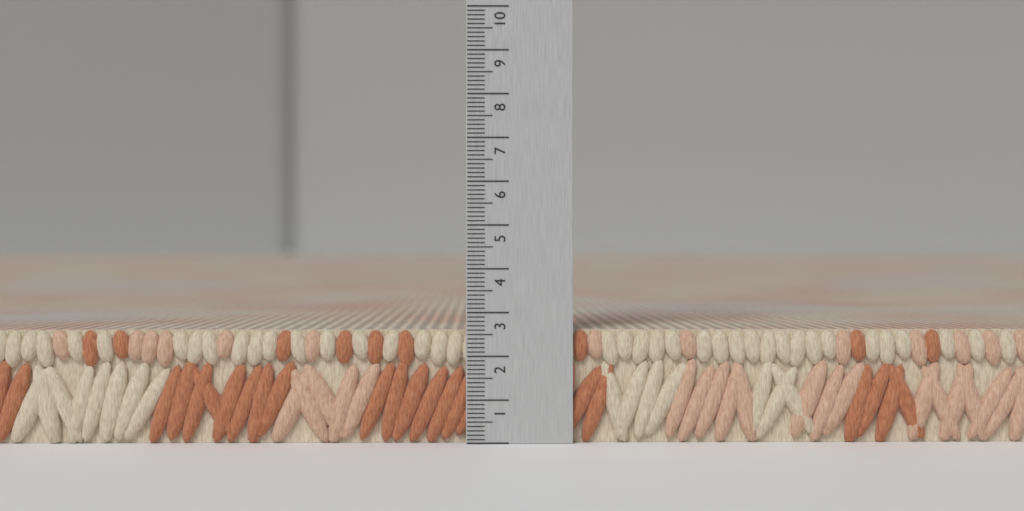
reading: 2.6 (no unit)
